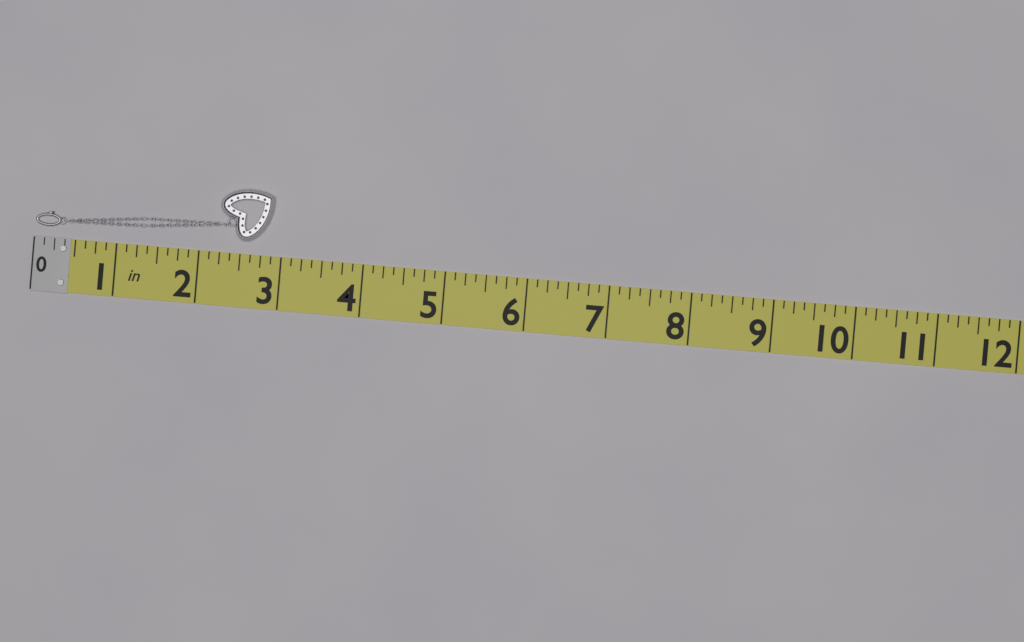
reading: 2.875 in
